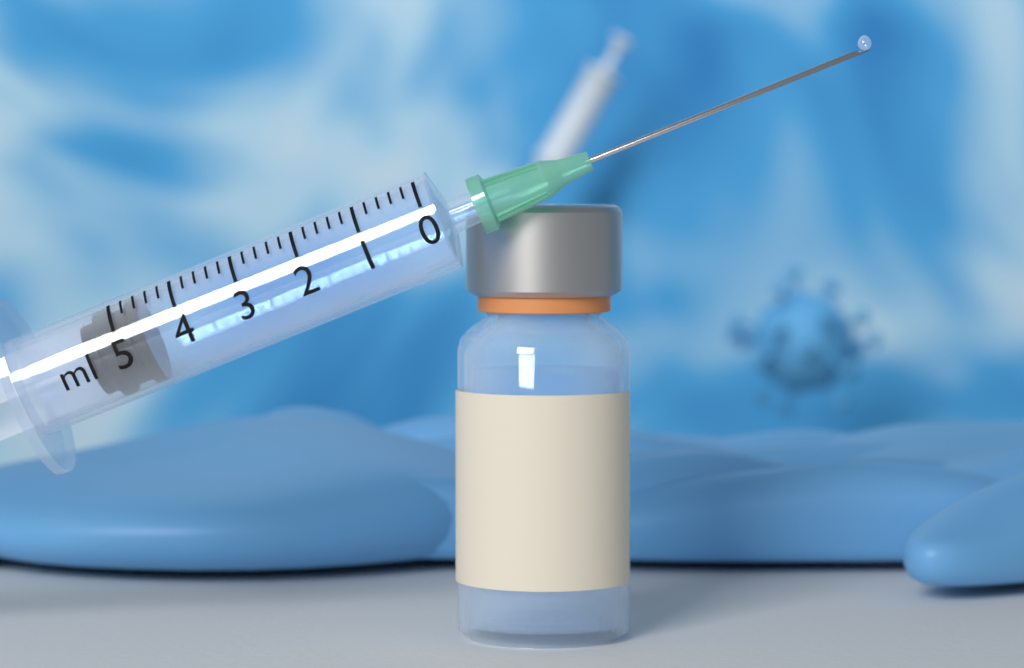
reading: 4.6 ml
